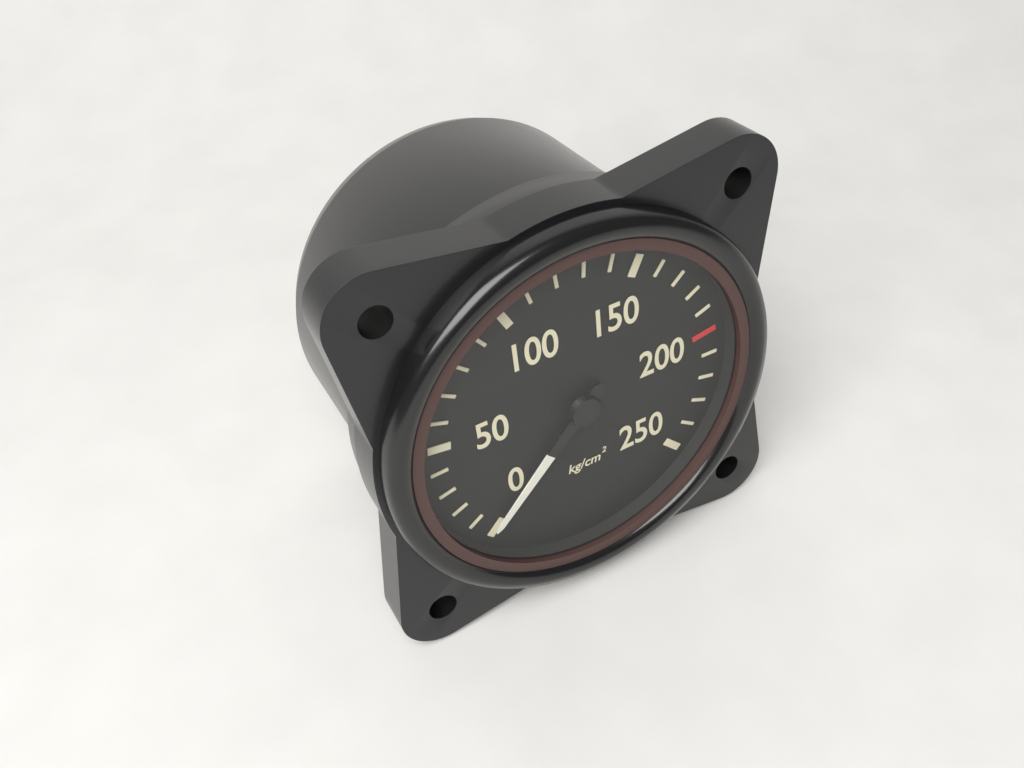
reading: 0 kg/cm²
